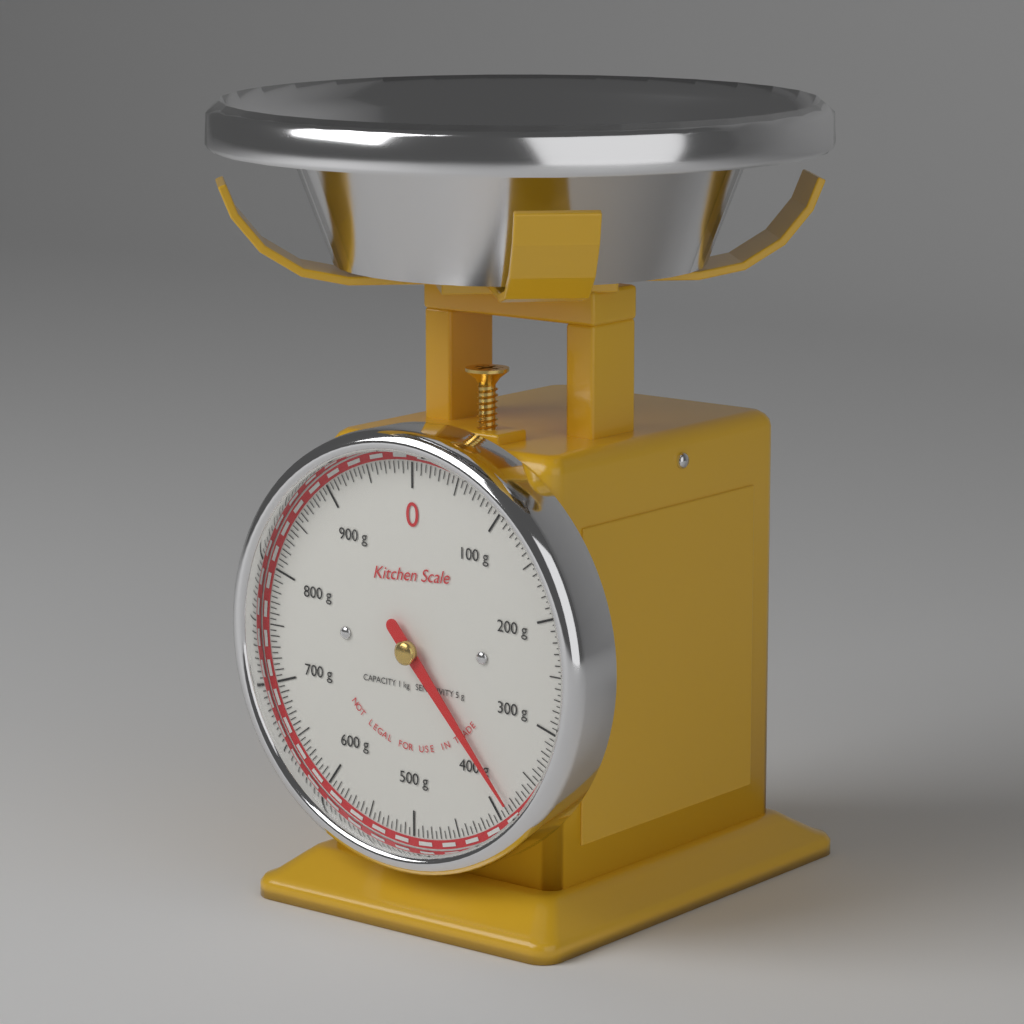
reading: 385 g
